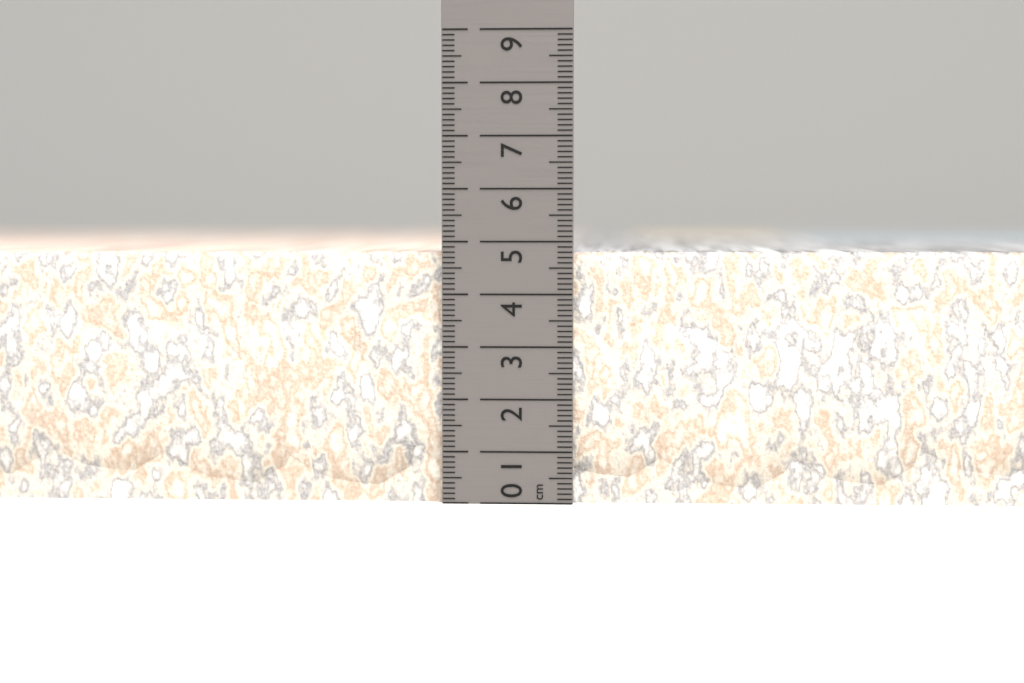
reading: 4.8 cm
